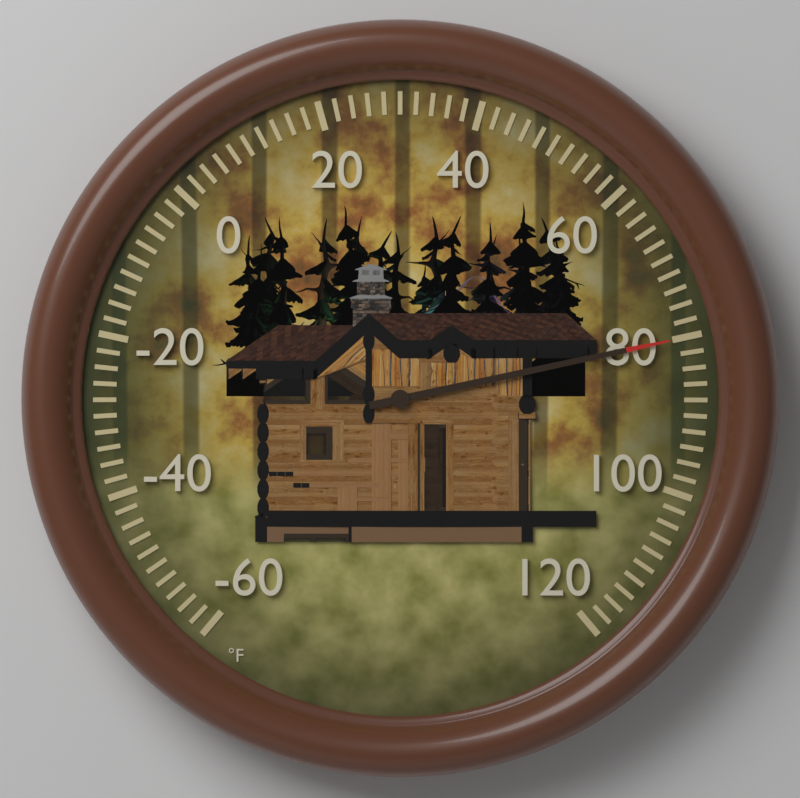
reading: 80 °F
